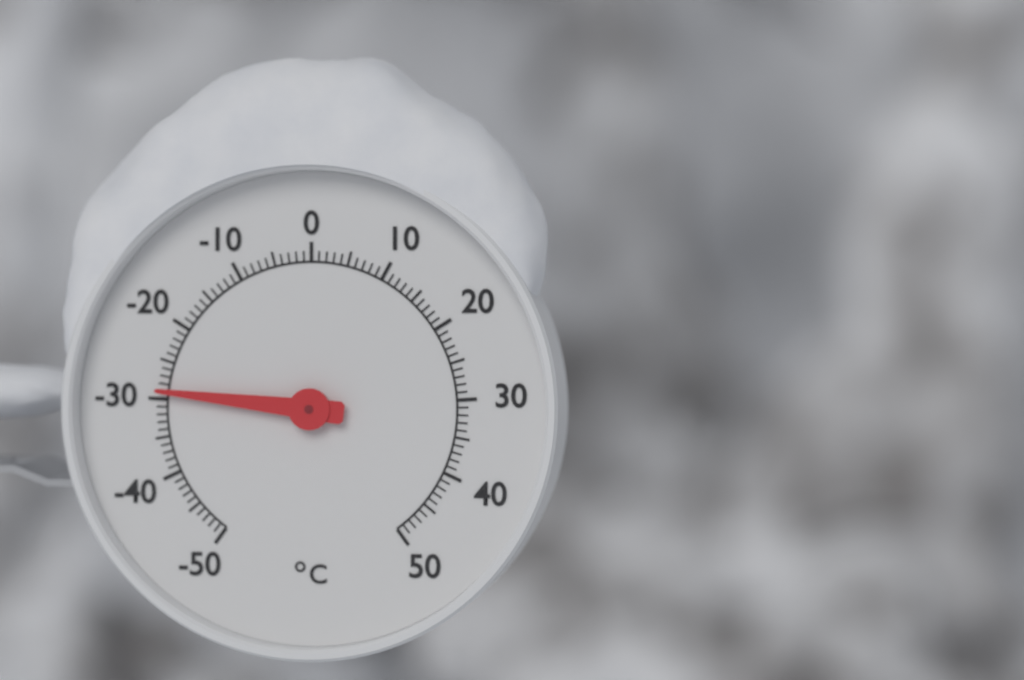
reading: -29 °C
